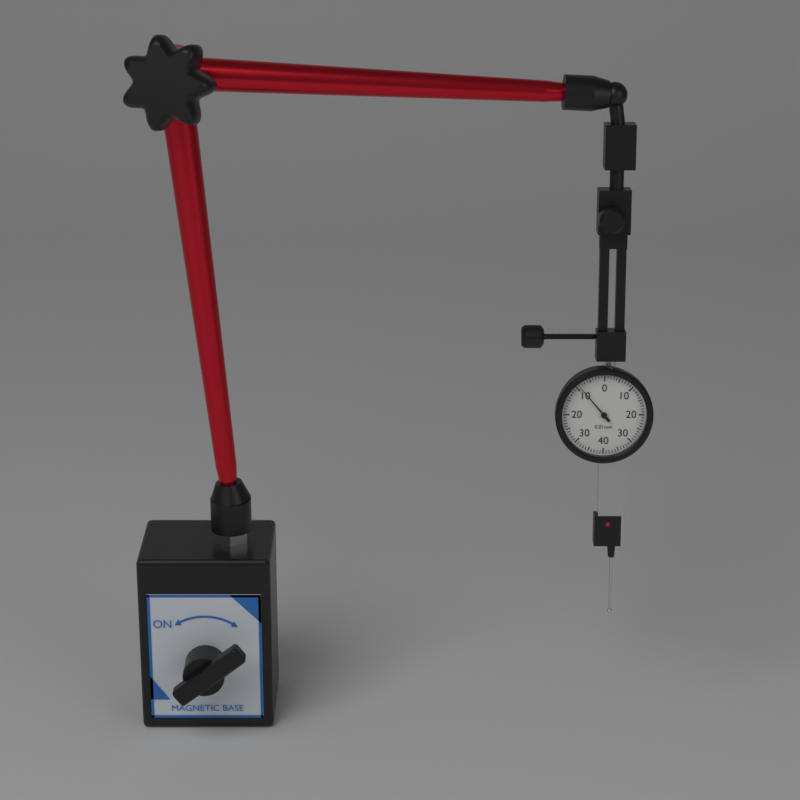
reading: 0.09 mm
